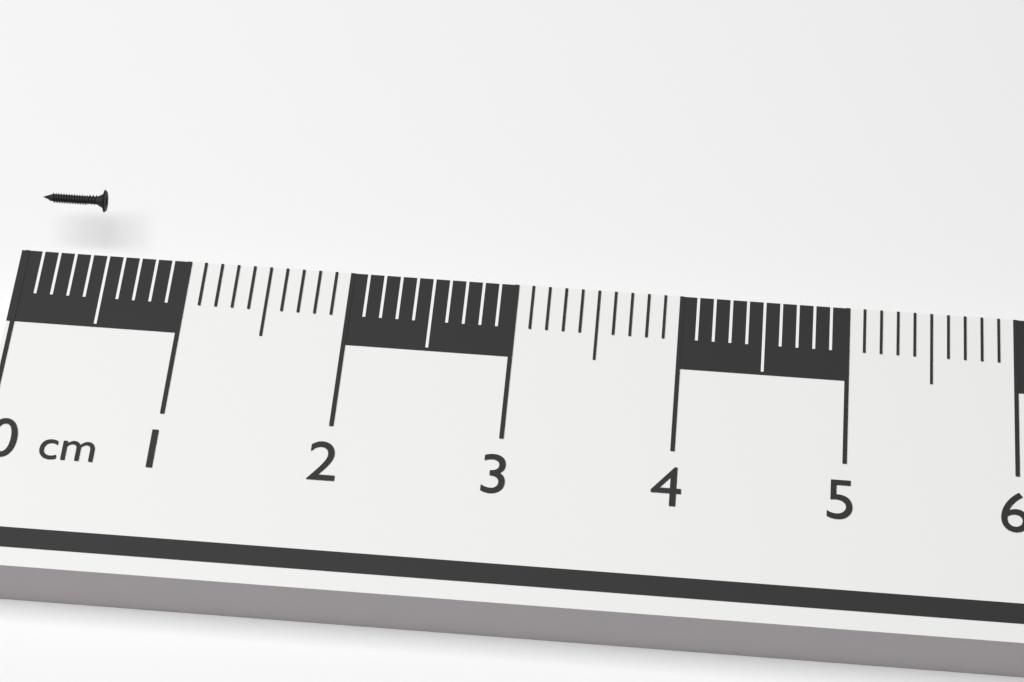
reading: 0.4 cm
